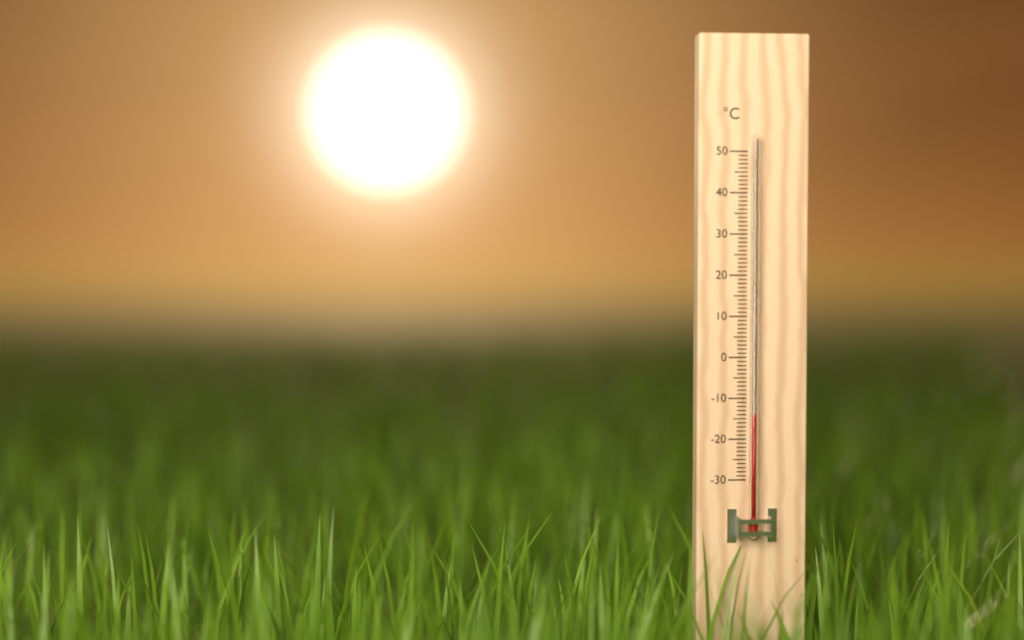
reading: -14 °C
